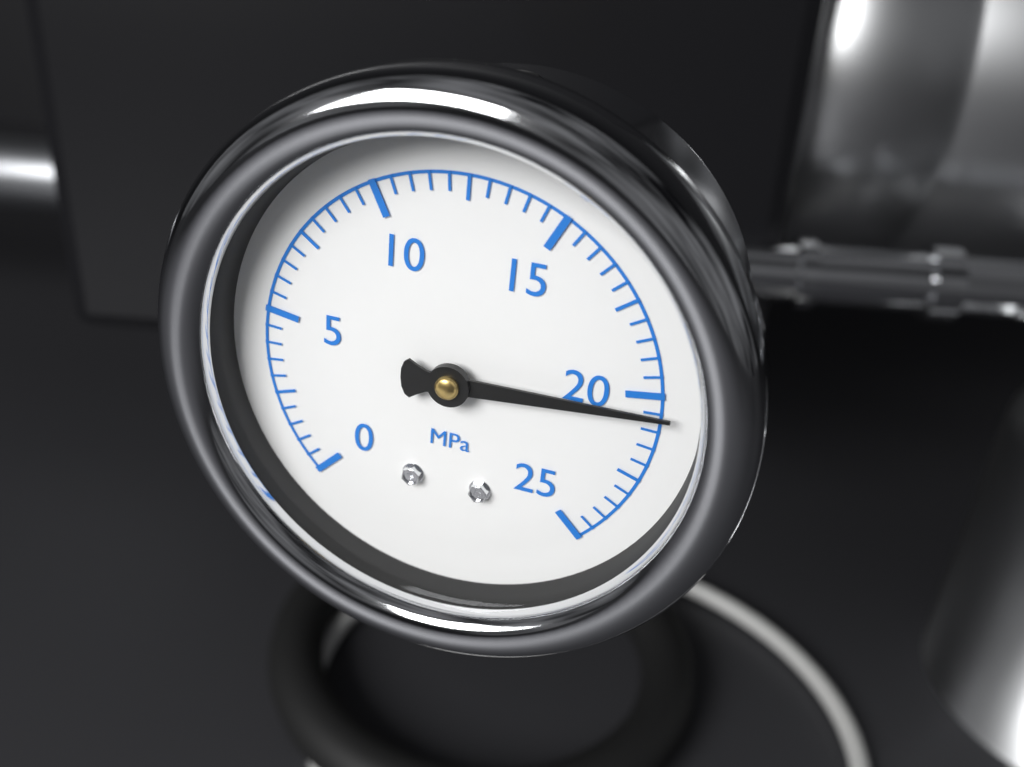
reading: 20.5 MPa
